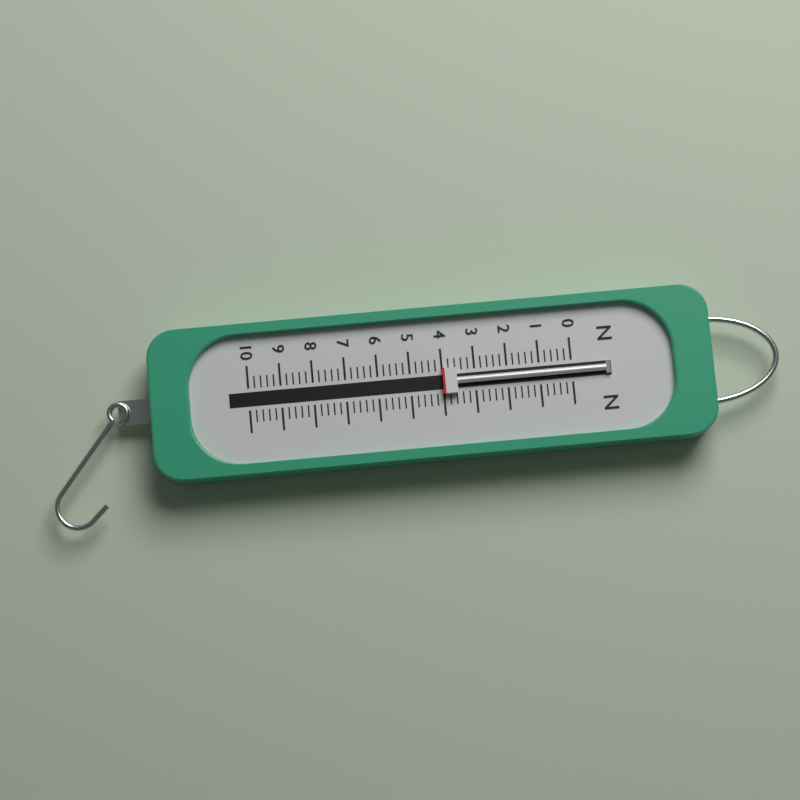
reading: 4.0 N
